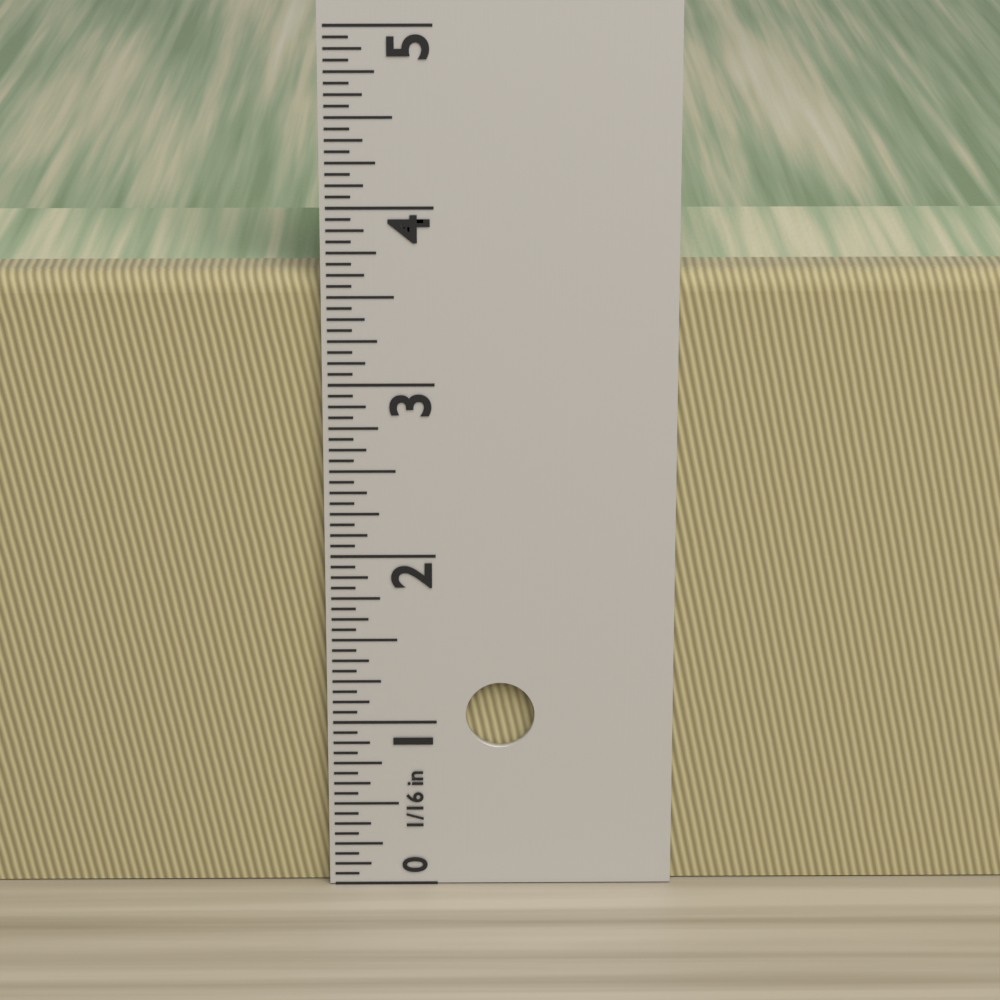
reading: 3.6250 in
